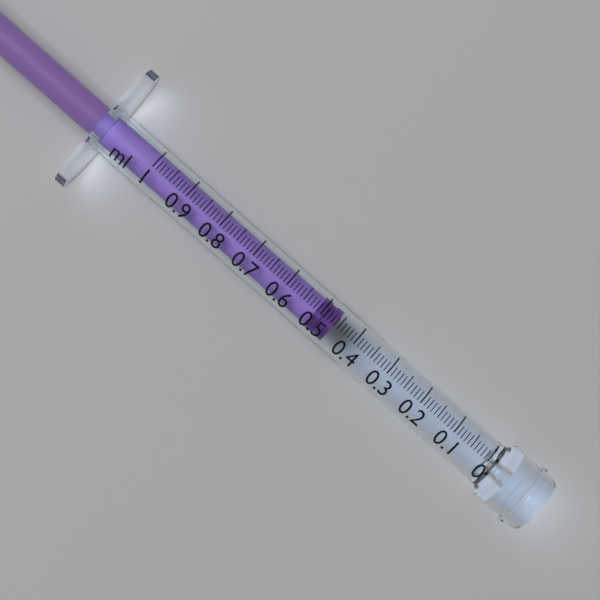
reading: 0.46 ml
